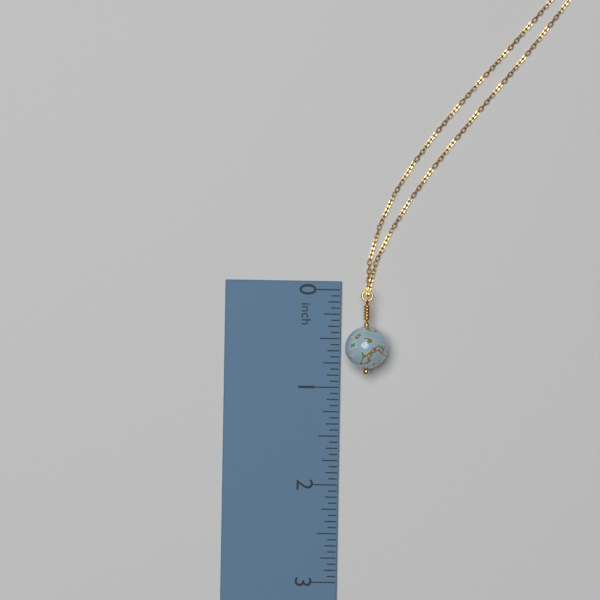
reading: 0.8750 inch
